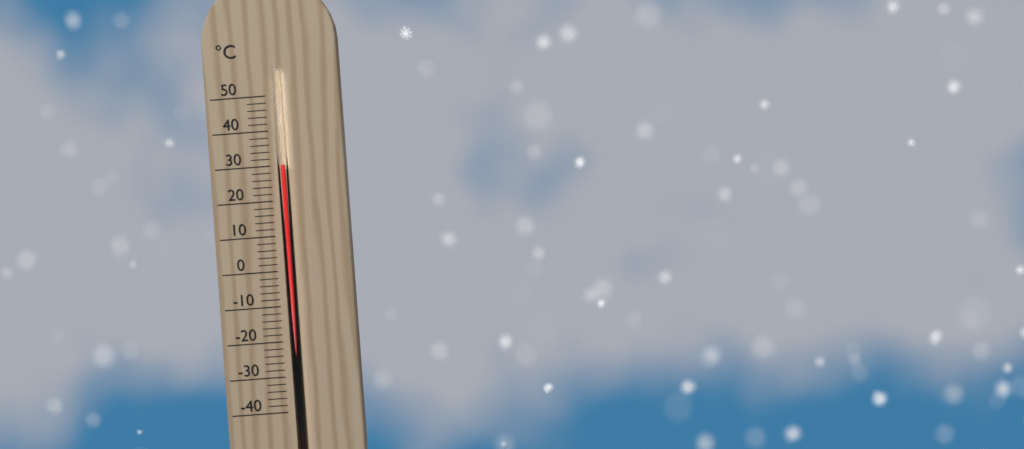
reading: 30 °C
